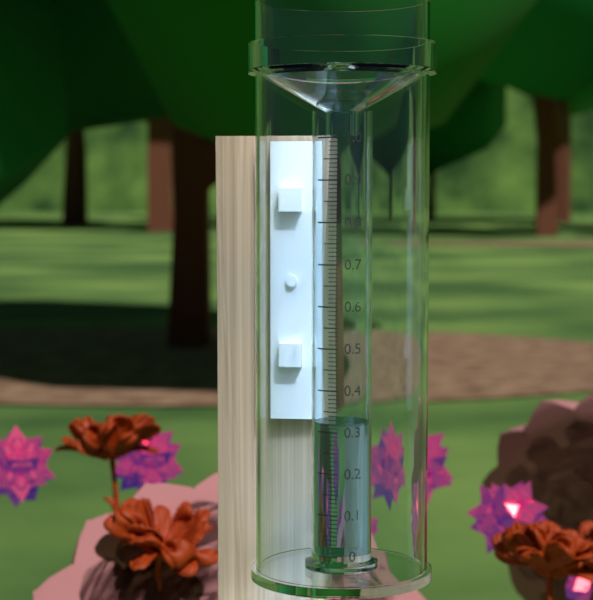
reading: 0.32 (no unit)
